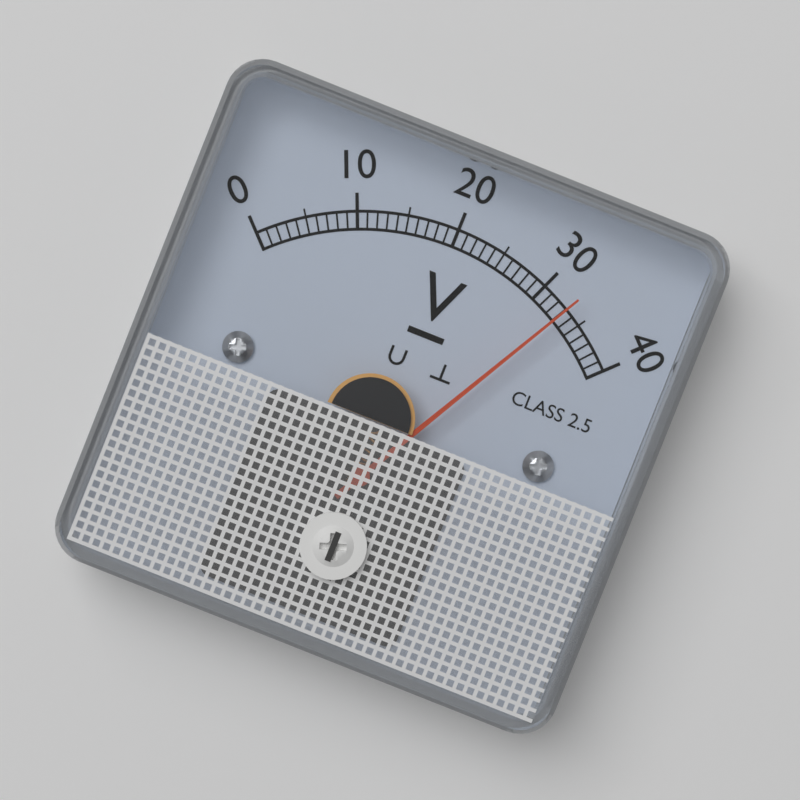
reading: 33 V
